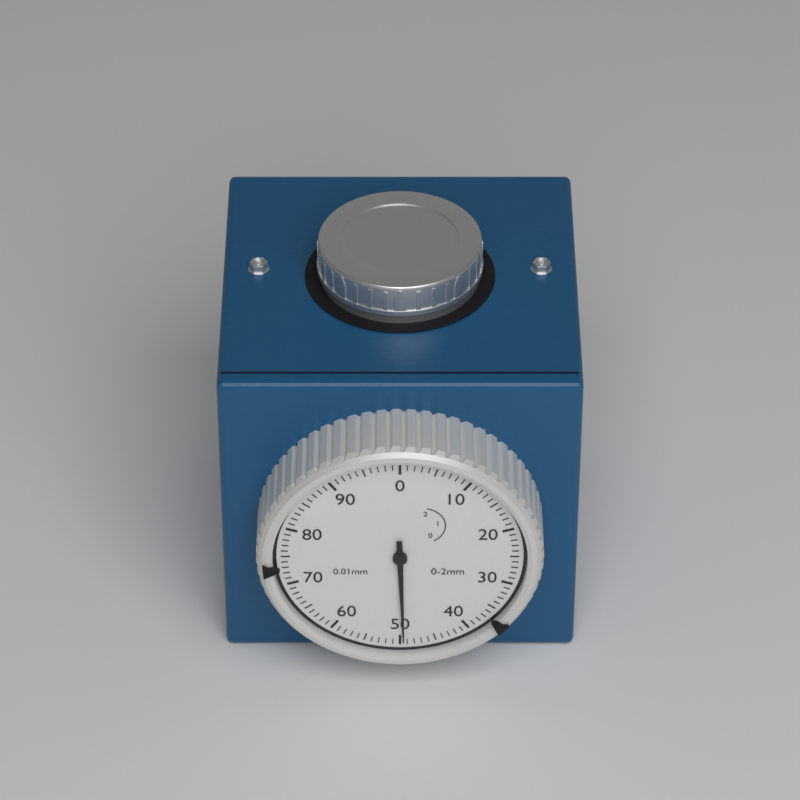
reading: 0.495 mm
